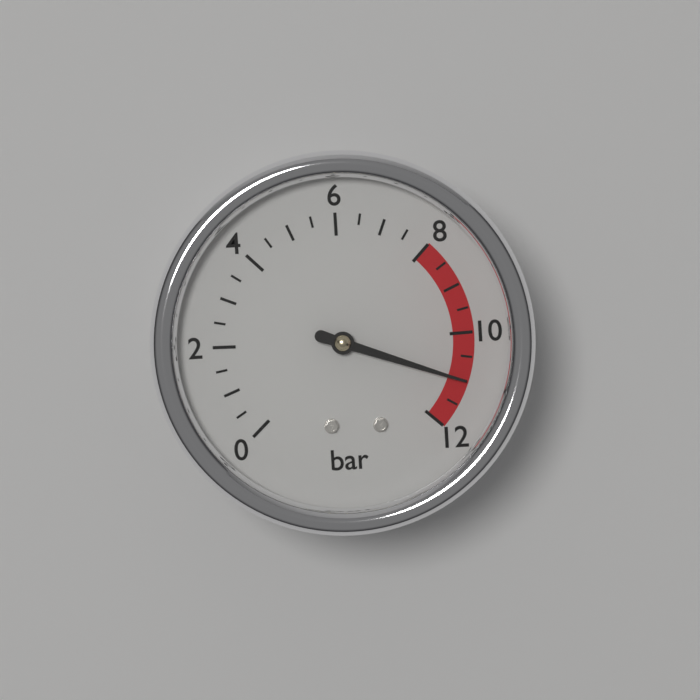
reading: 11.0 bar
